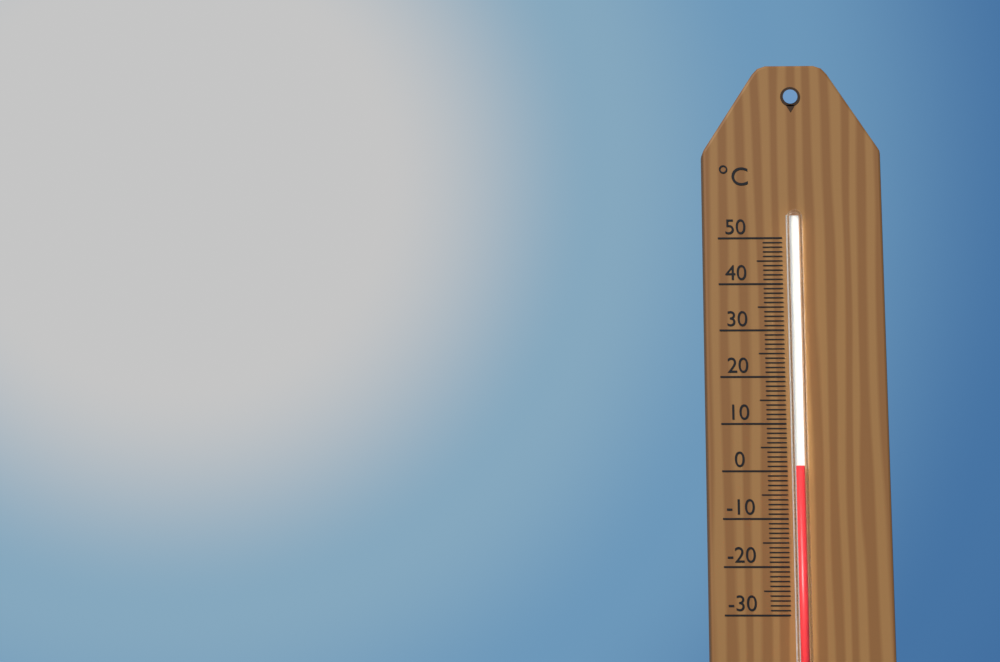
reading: 1 °C
